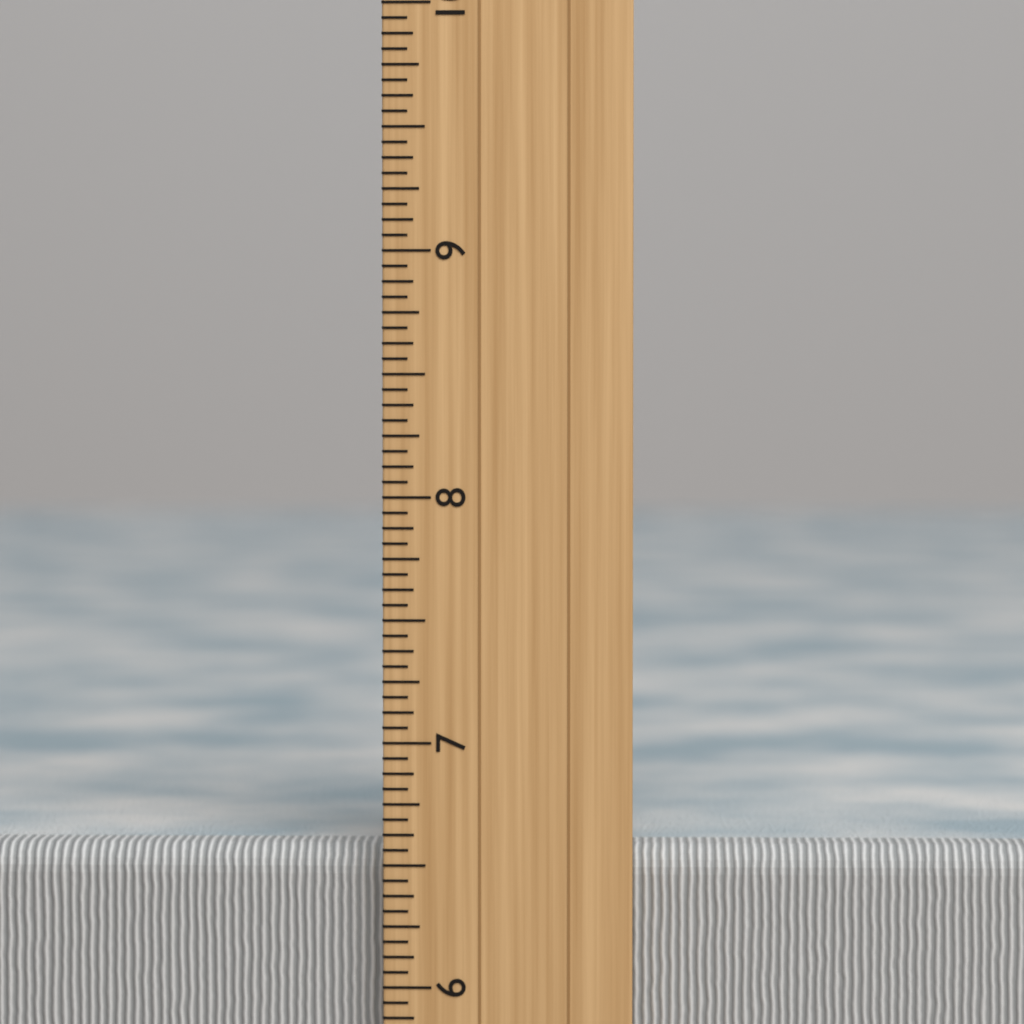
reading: 6.5625 inch
